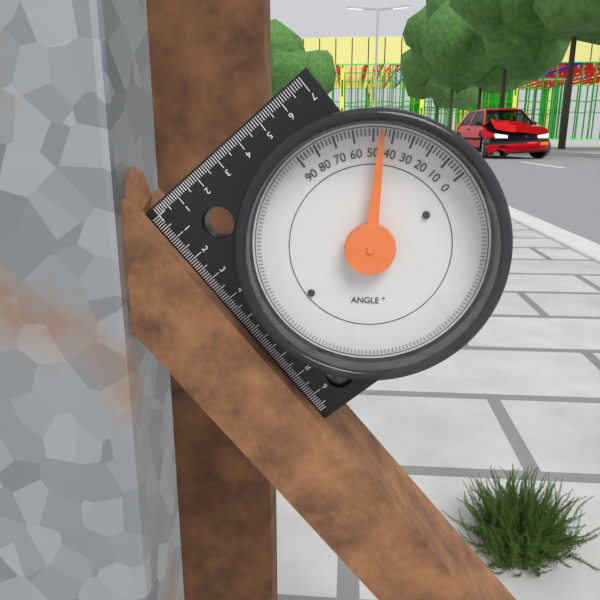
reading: 46 °
